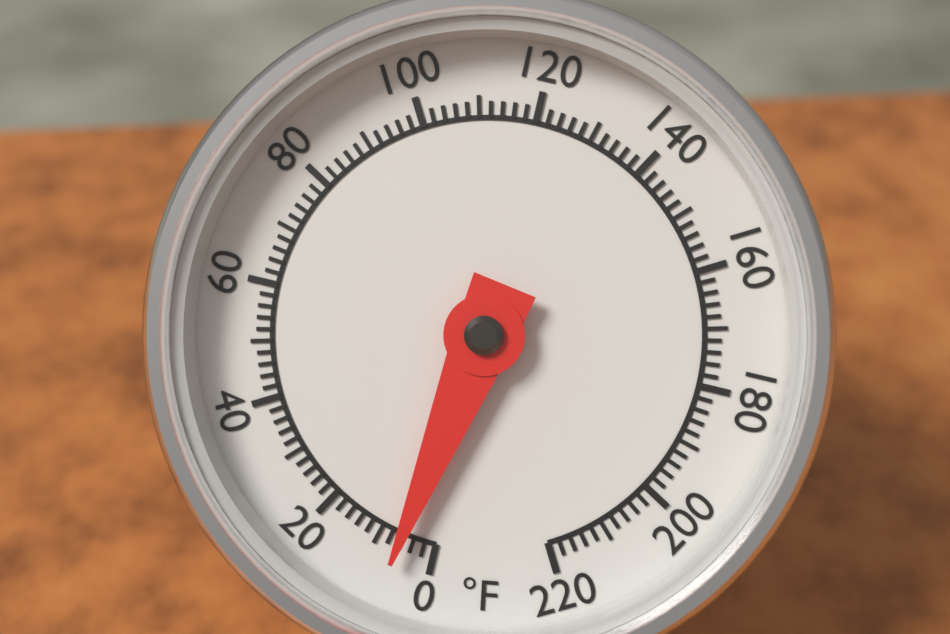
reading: 6 °F
